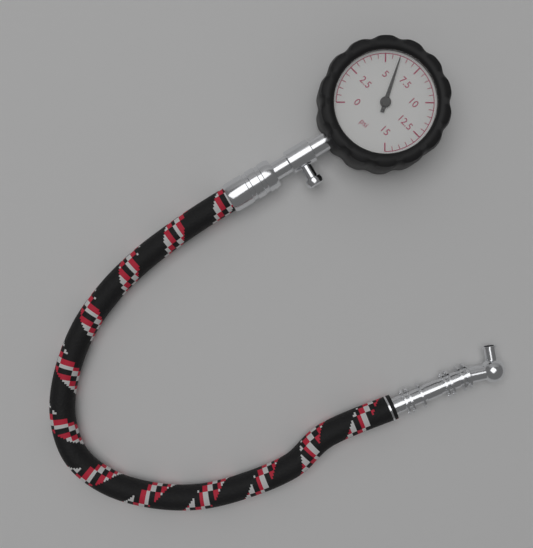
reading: 6.0 psi
